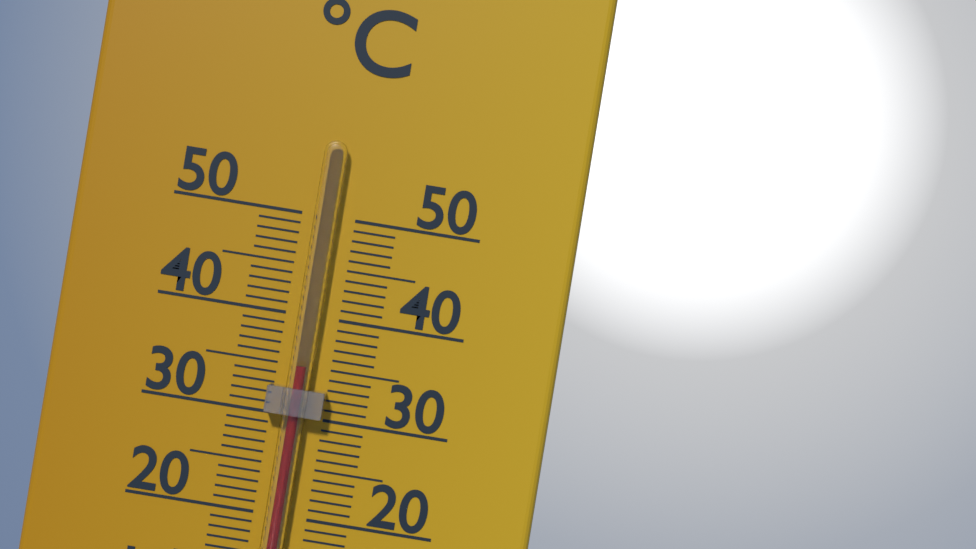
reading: 35 °C
